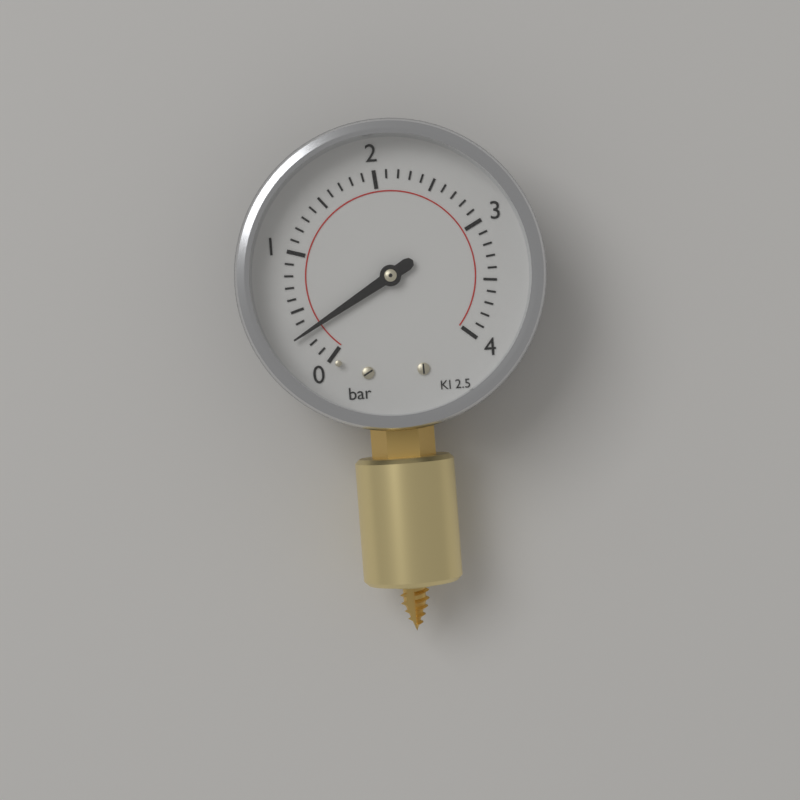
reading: 0.3 bar
